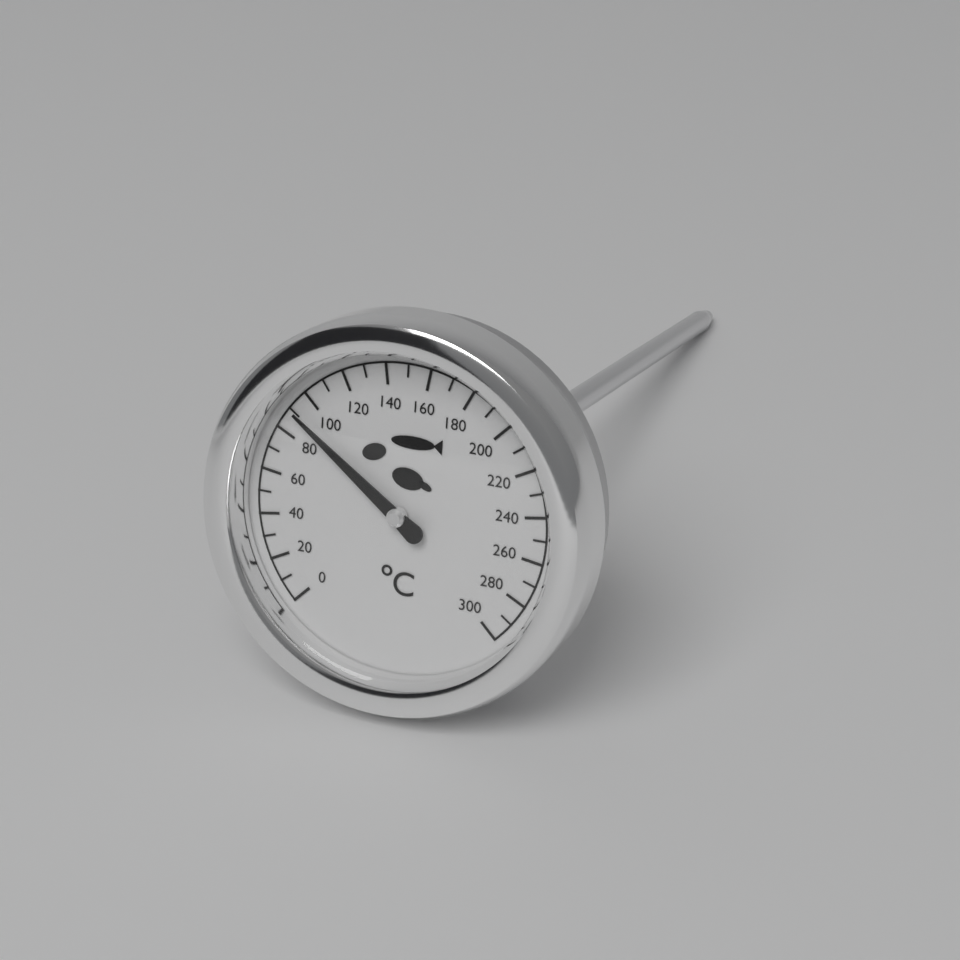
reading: 90 °C
